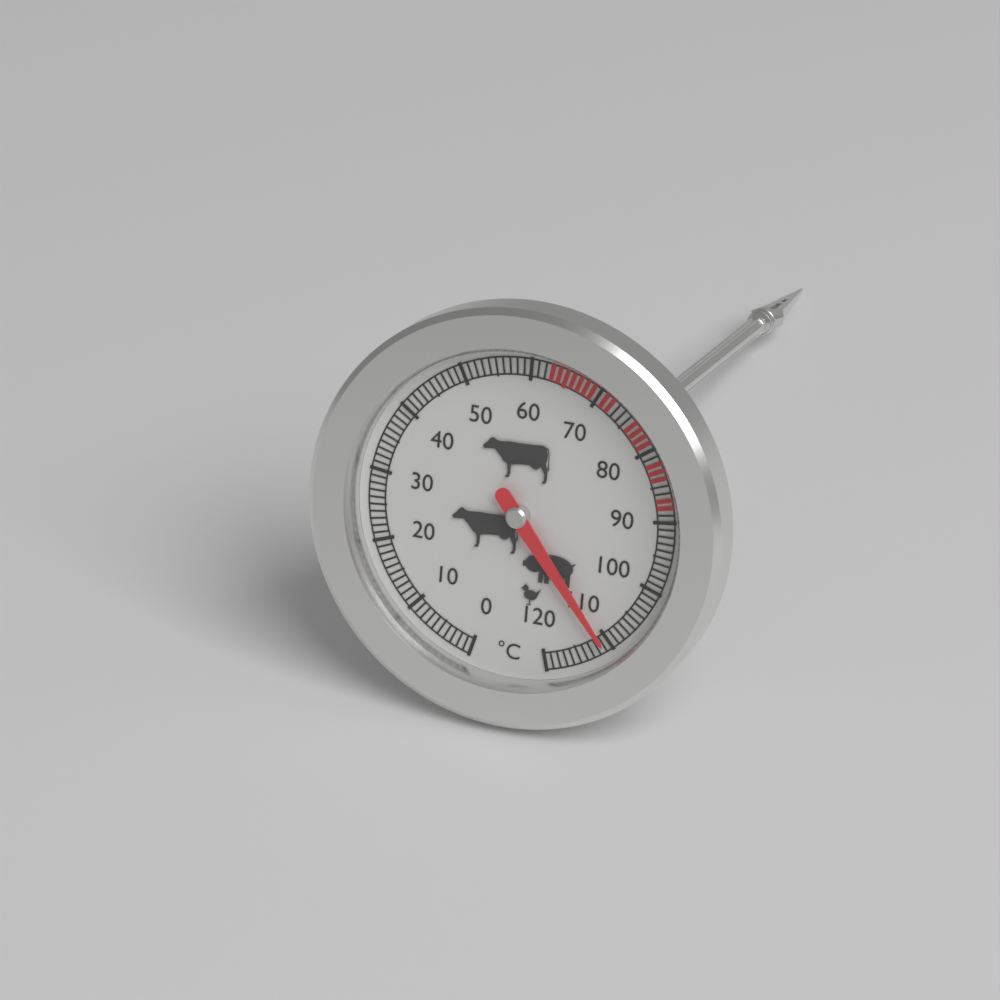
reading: 111 °C
